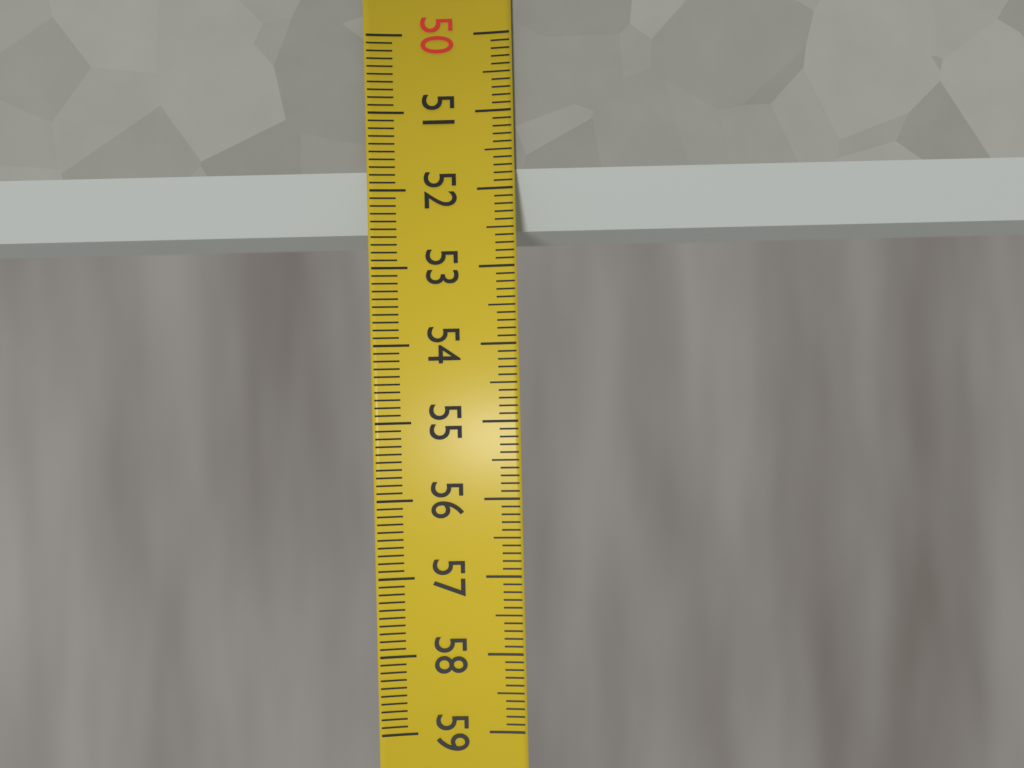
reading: 52.5 (no unit)
